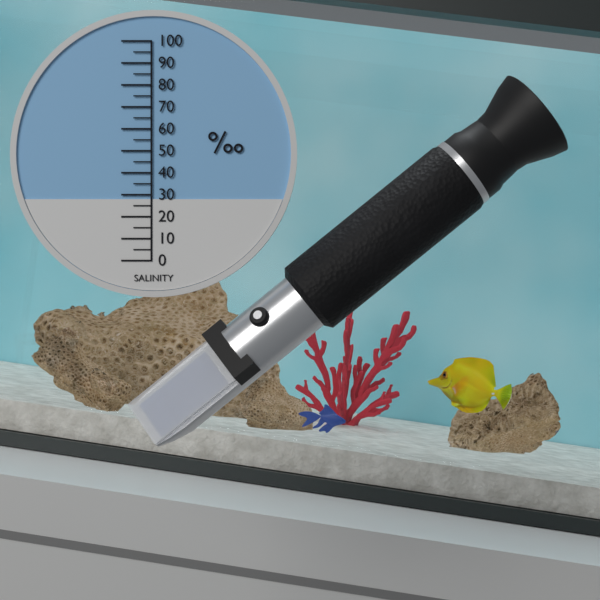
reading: 28 ‰
